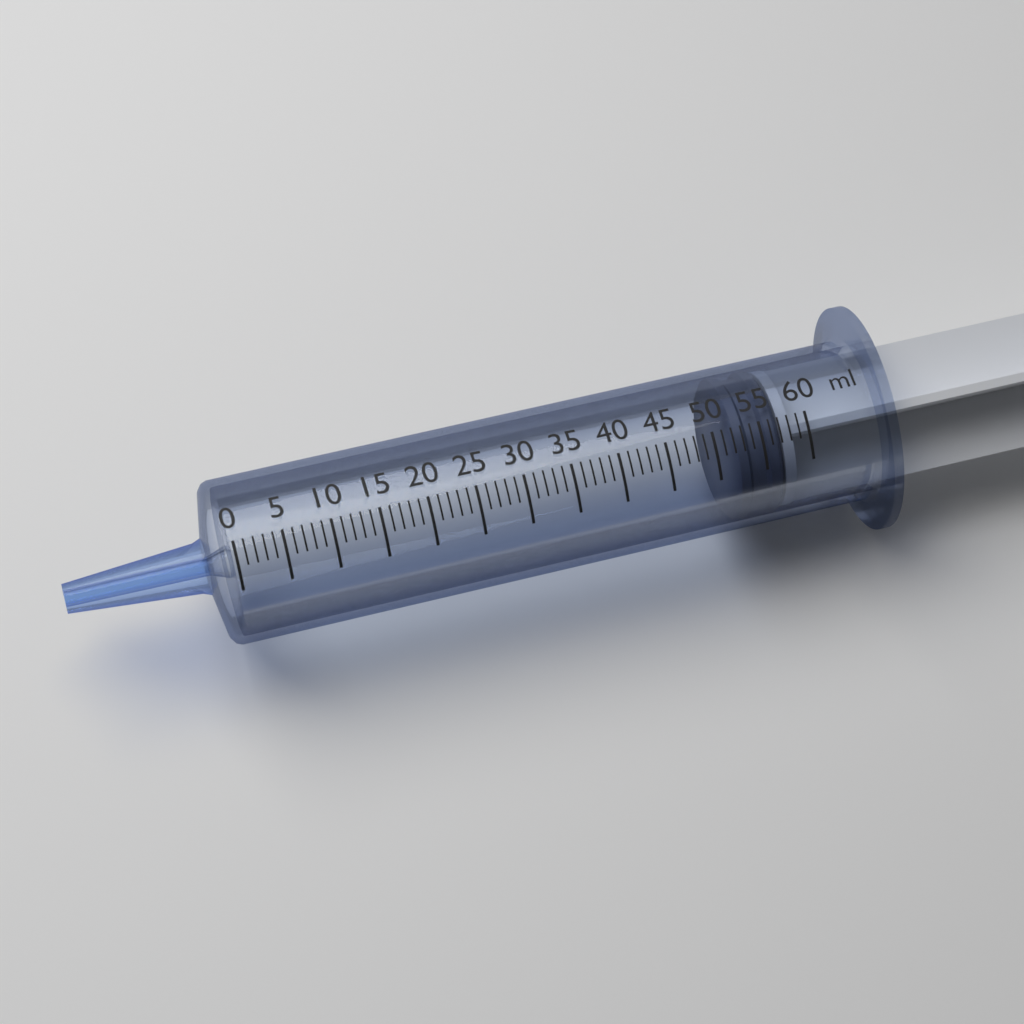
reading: 52 ml
